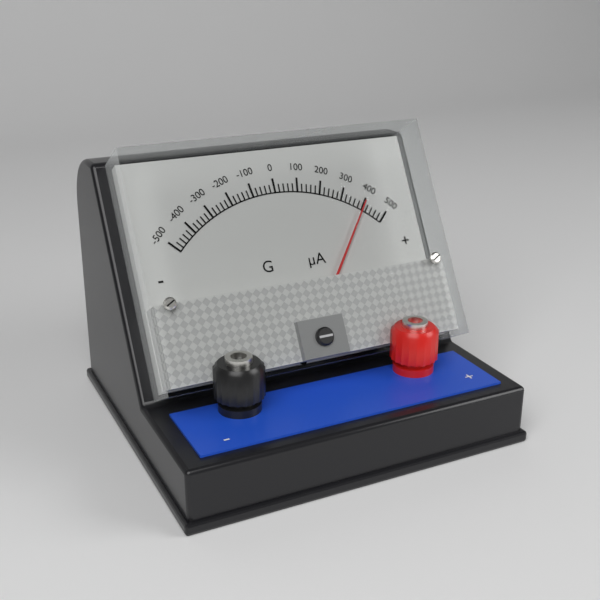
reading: 400 µA
